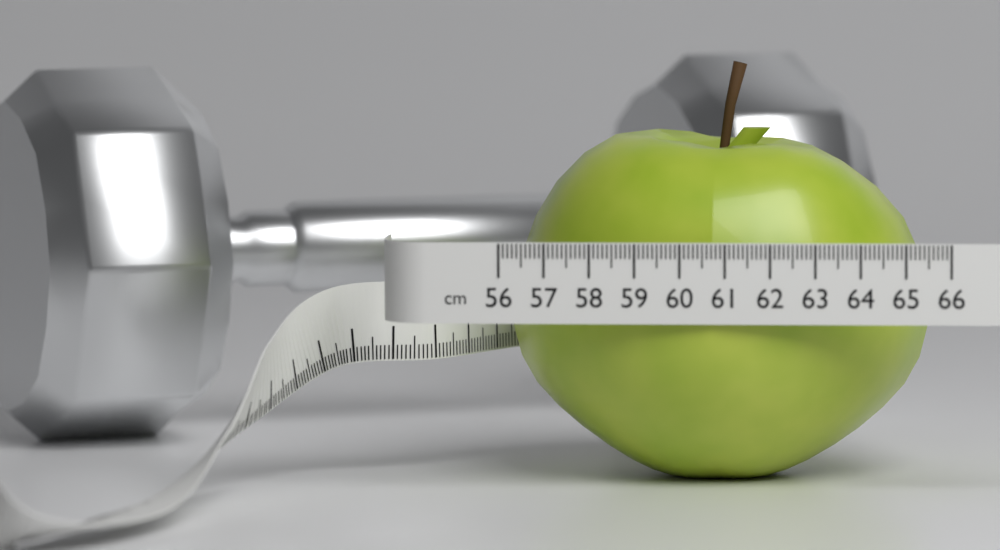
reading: 65.4 cm
